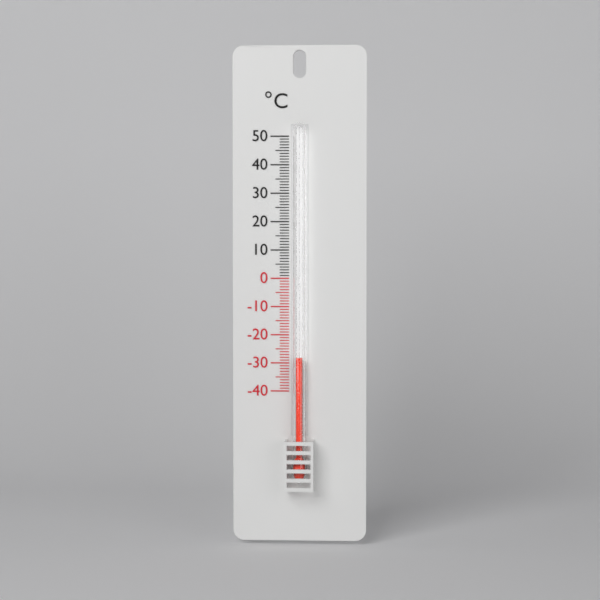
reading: -28 °C
